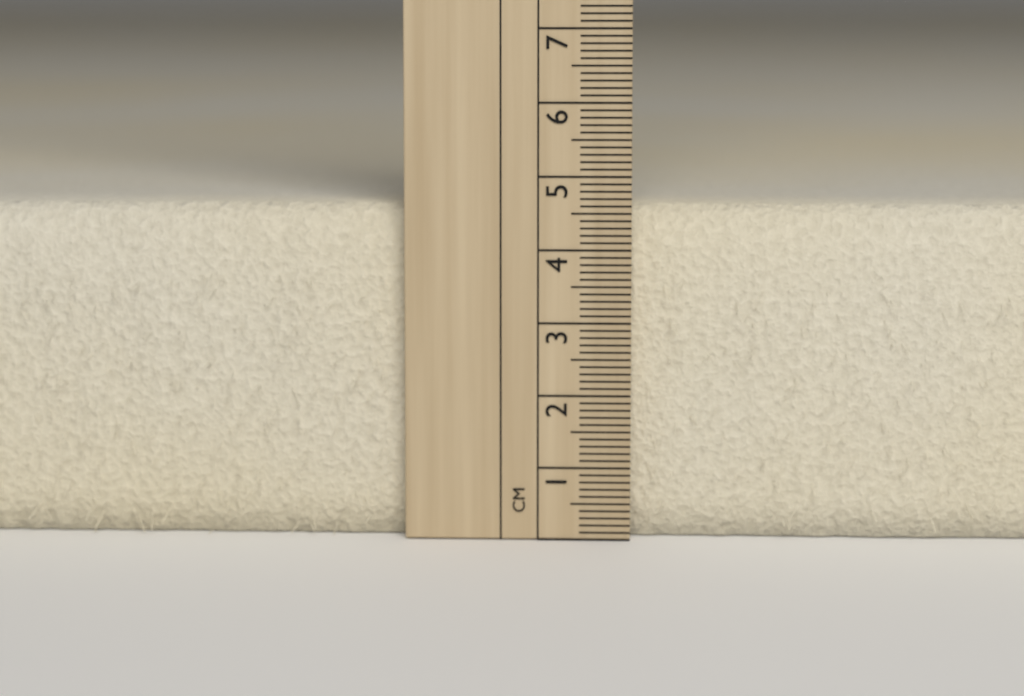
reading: 4.6 cm
